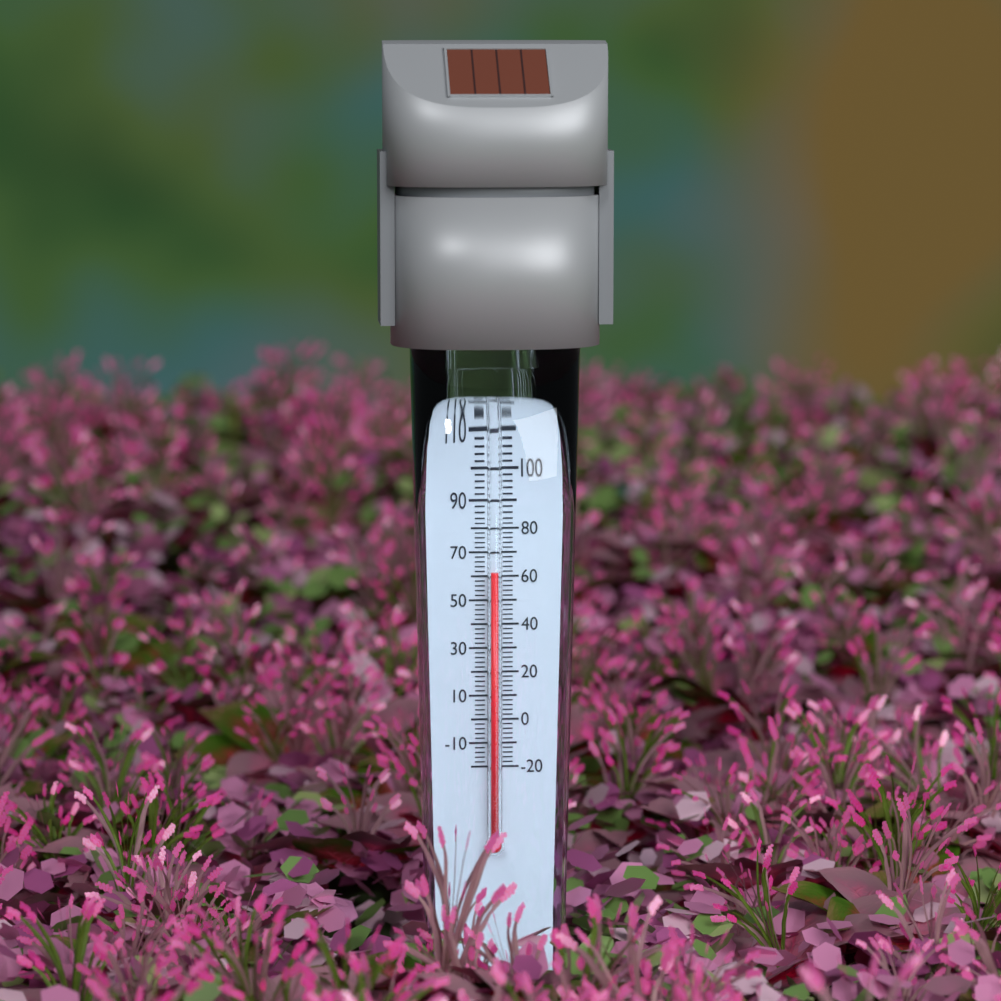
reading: 62 °F
